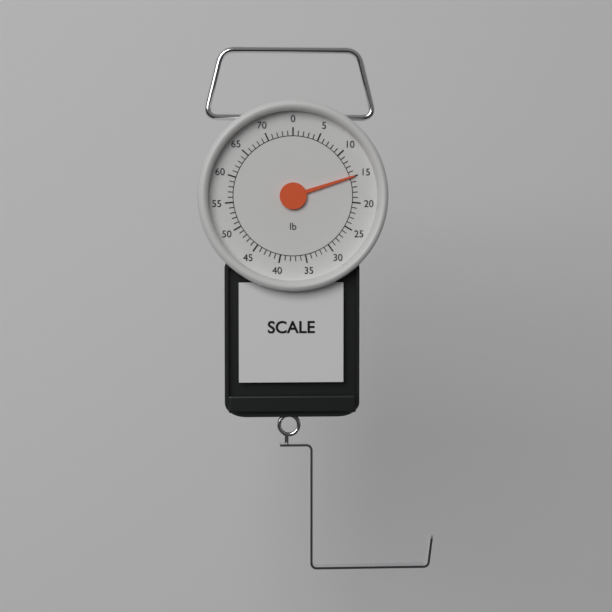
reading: 15 lb
